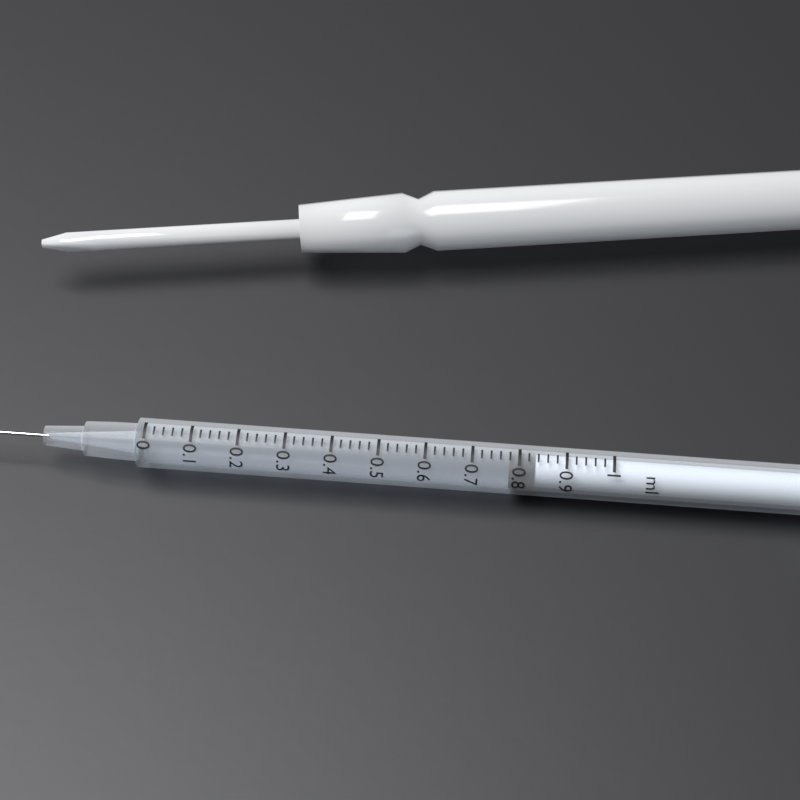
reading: 0.78 ml
